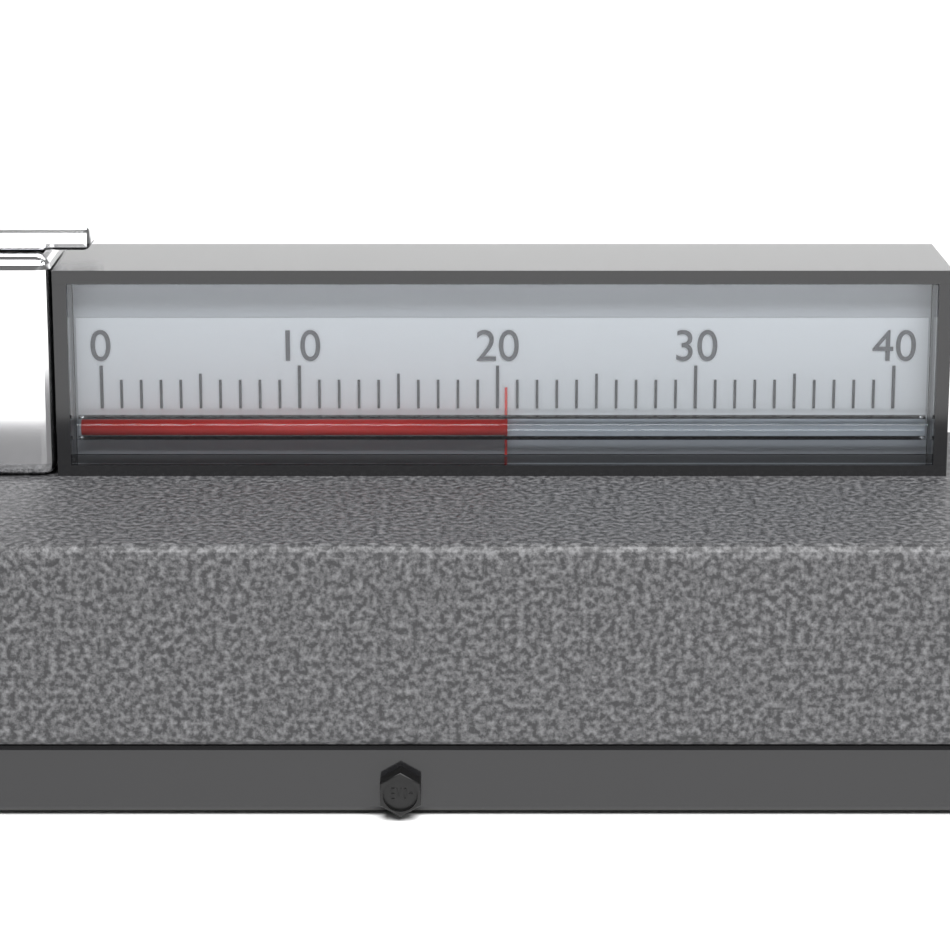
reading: 20.5 (no unit)
